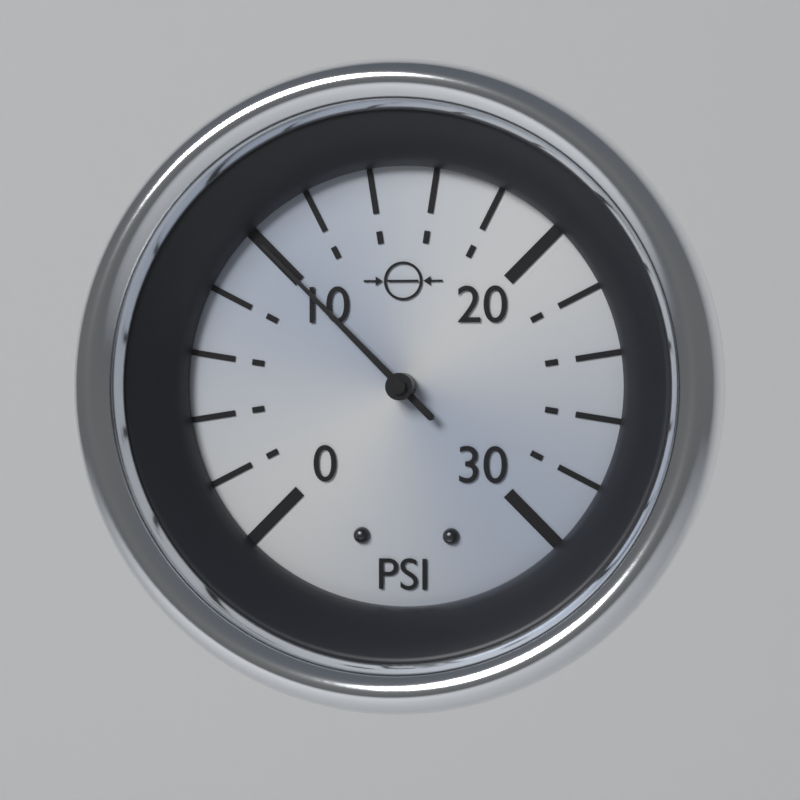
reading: 10 psi
